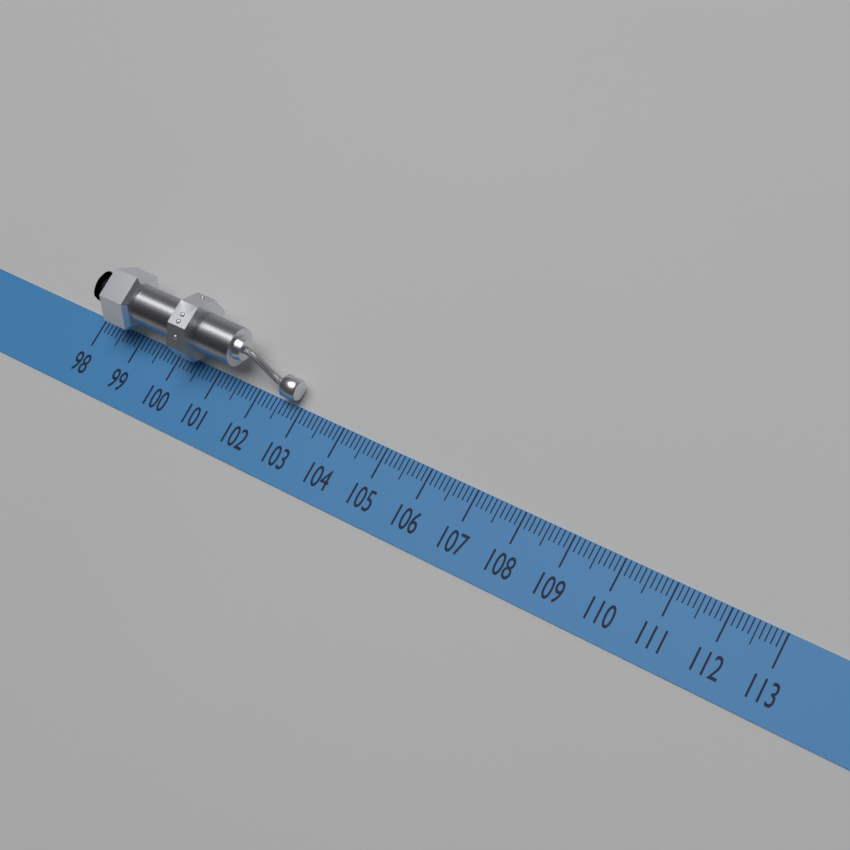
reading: 102.9 (no unit)
